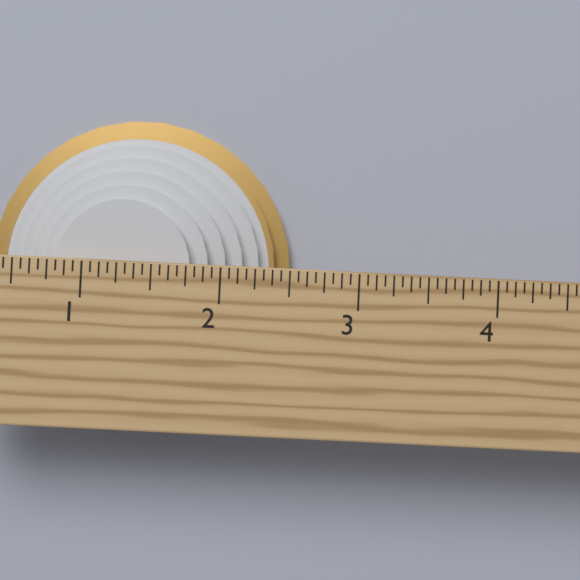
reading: 2.5000 in
